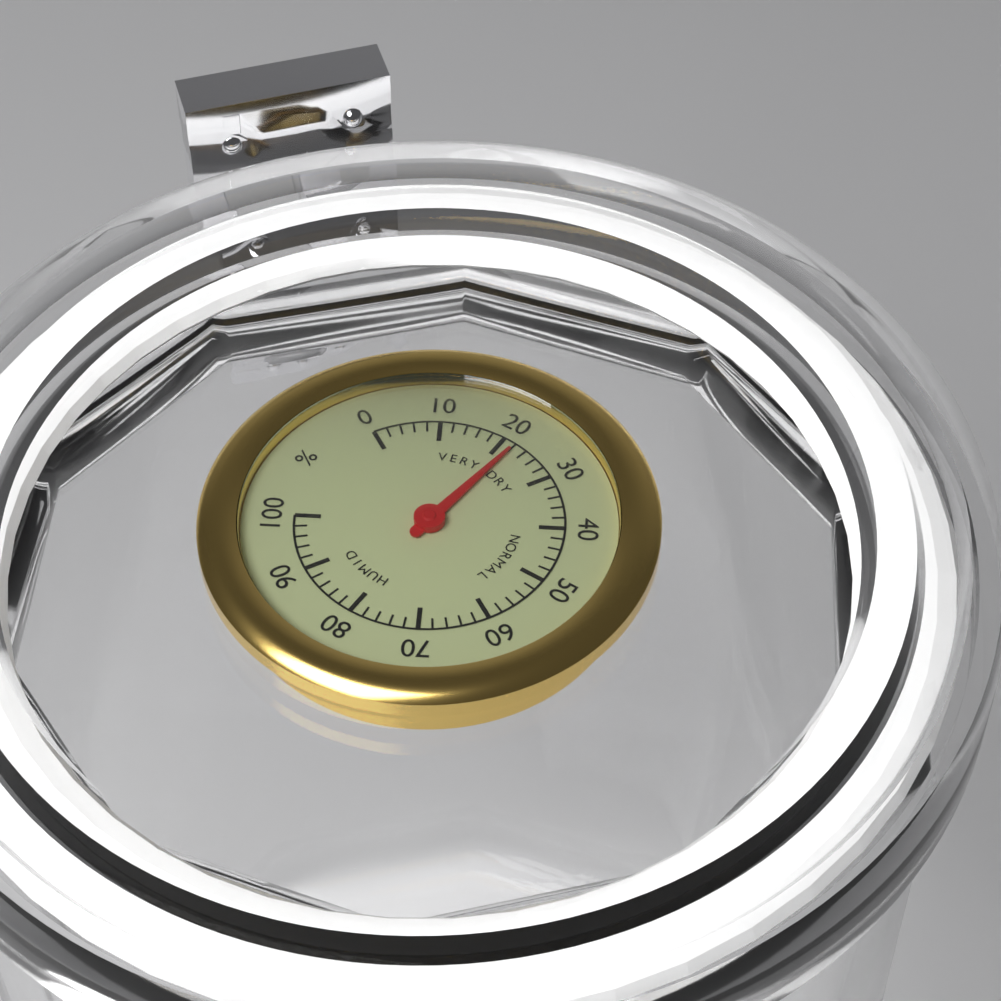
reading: 22 %
